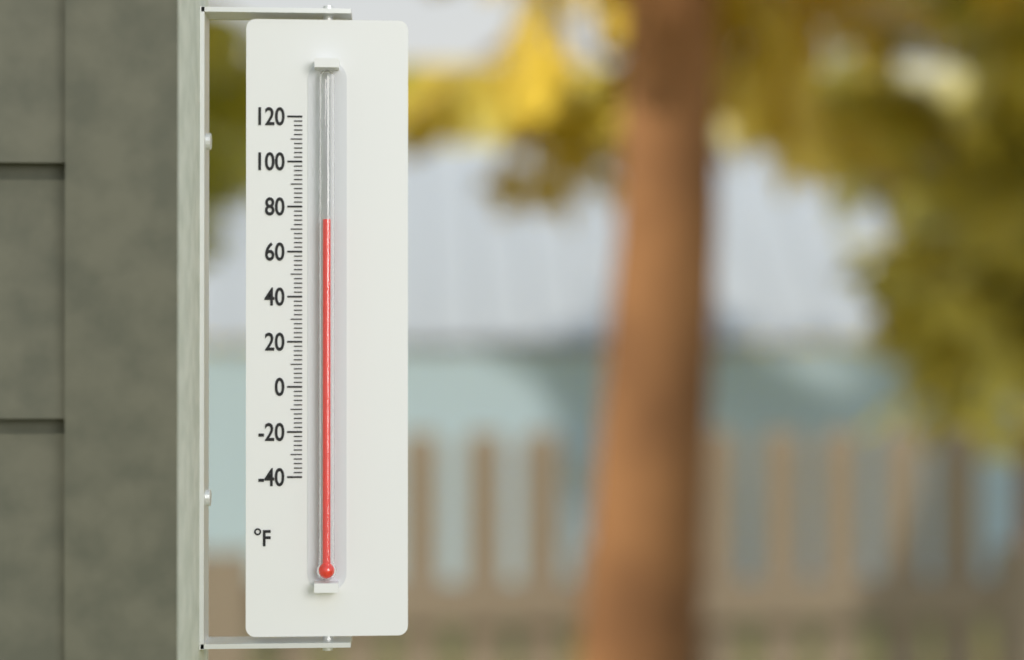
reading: 74 °F
